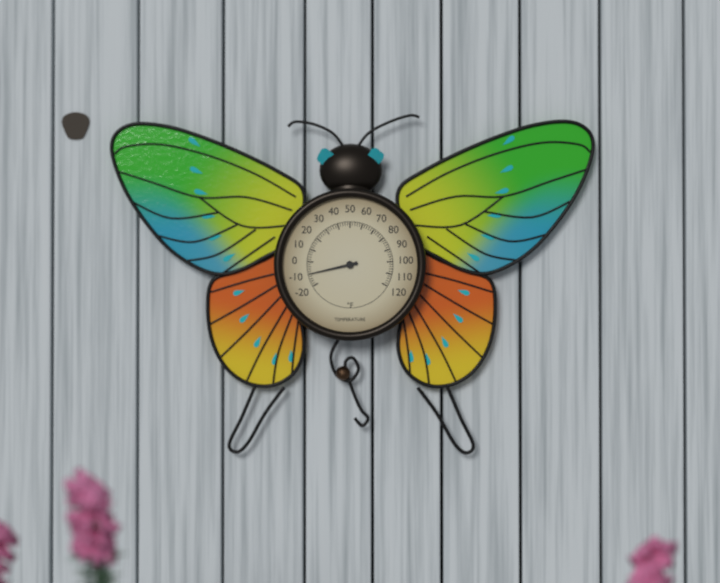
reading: -10 °F
